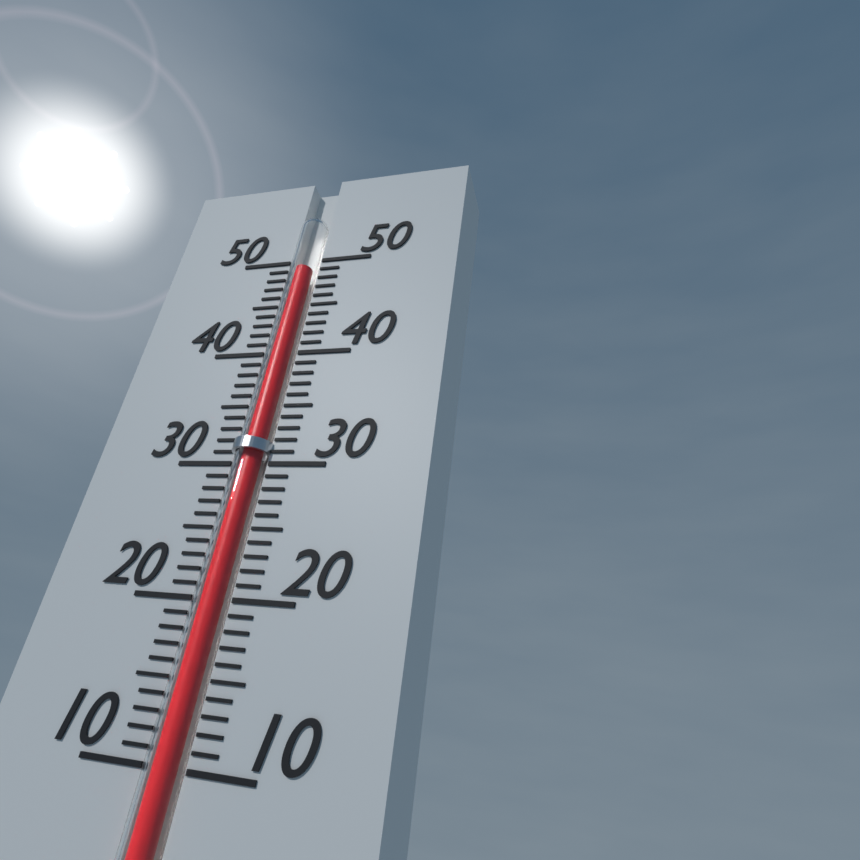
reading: 49 (no unit)
